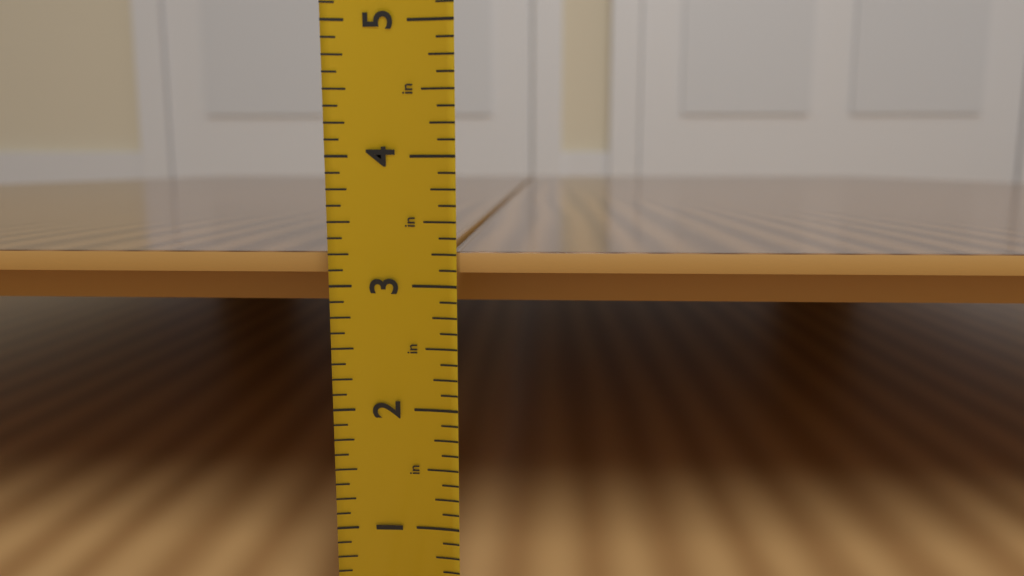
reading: 3.250 in
